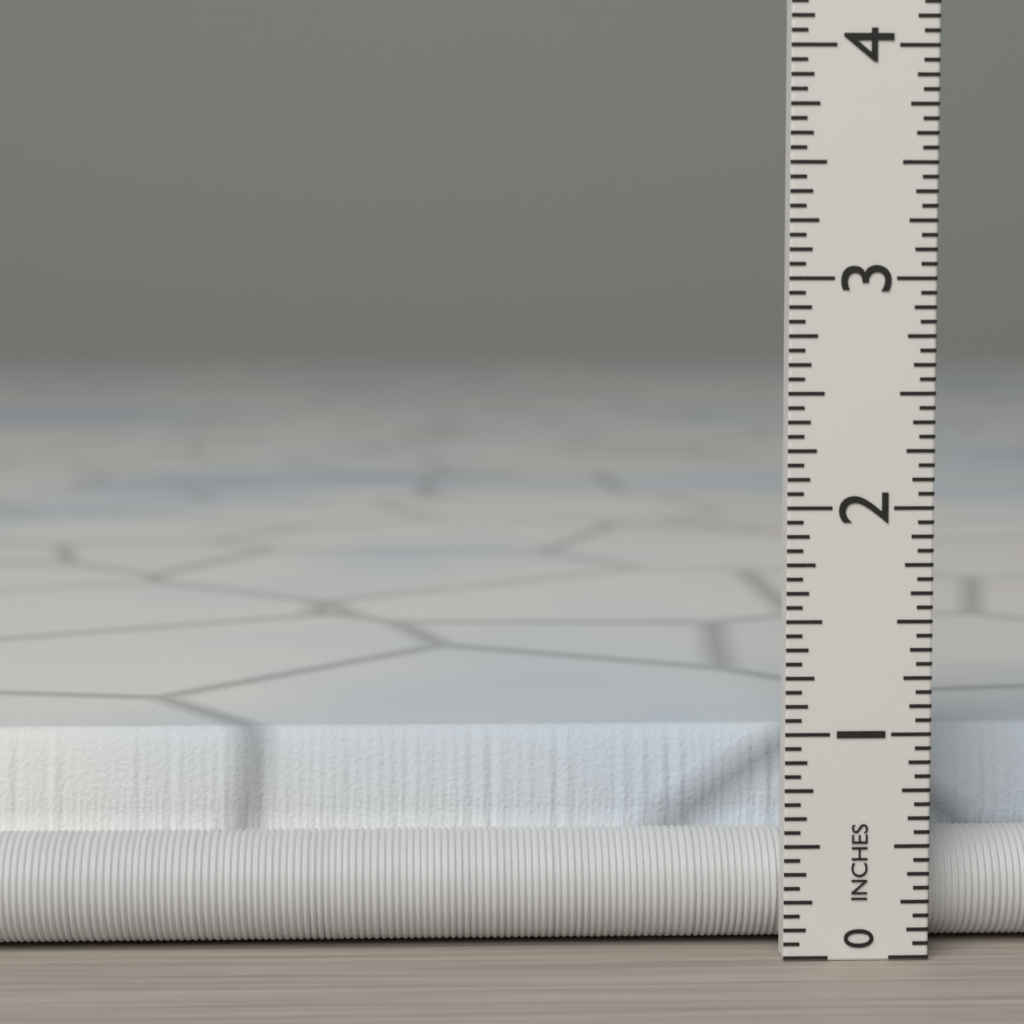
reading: 0.9375 in
